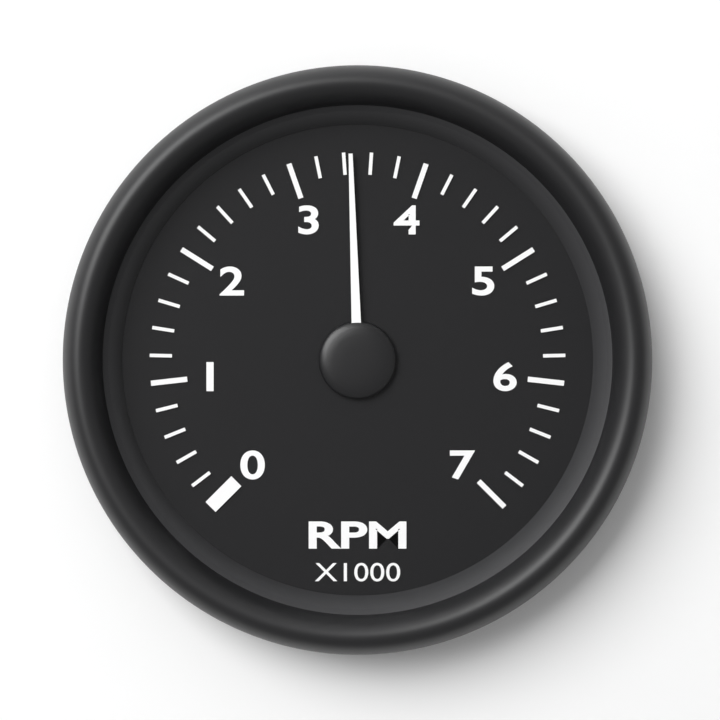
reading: 3450 RPM
